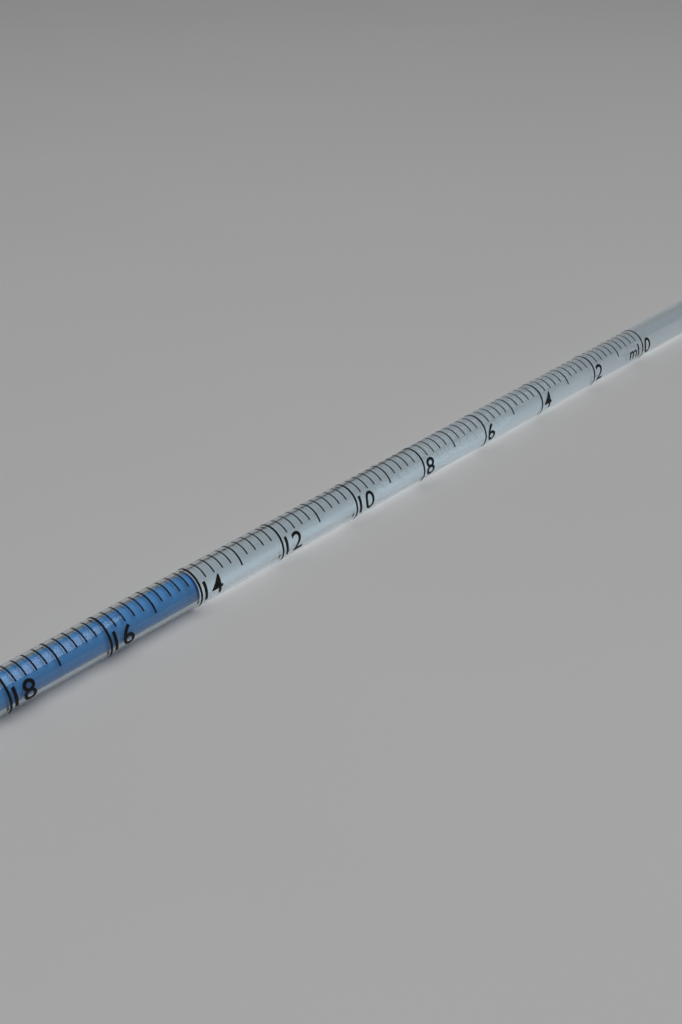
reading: 14.0 ml
